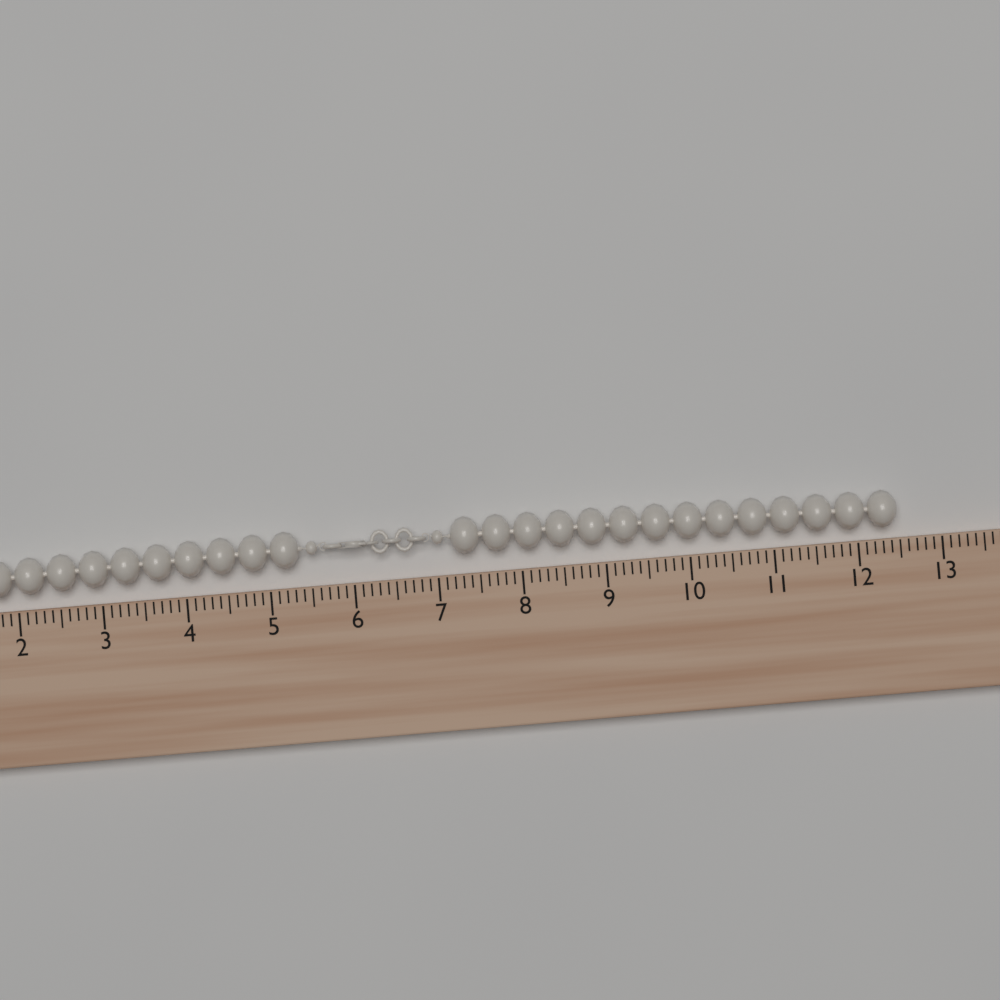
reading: 12.5 (no unit)
